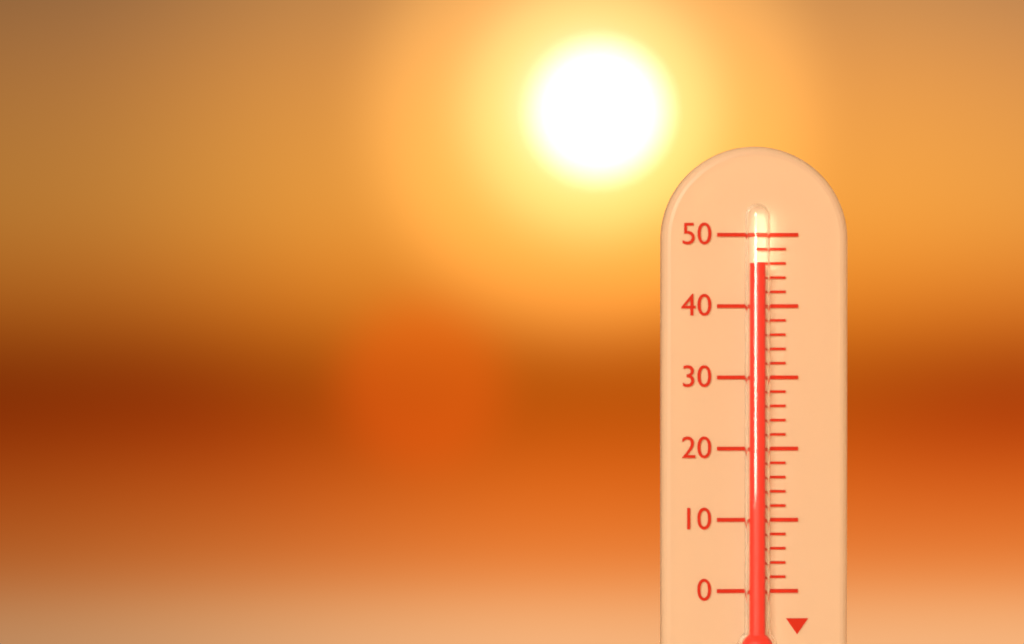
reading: 46 (no unit)
